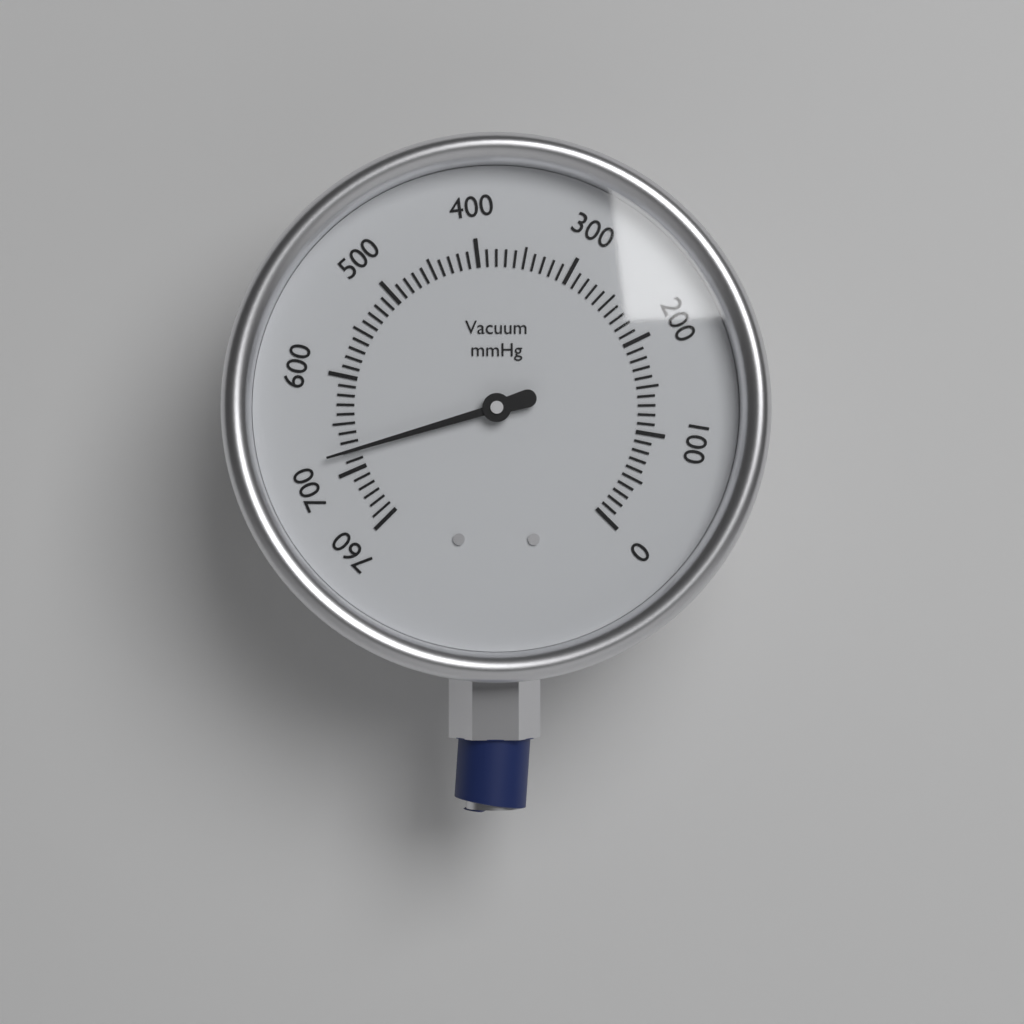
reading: 680 mmHg
